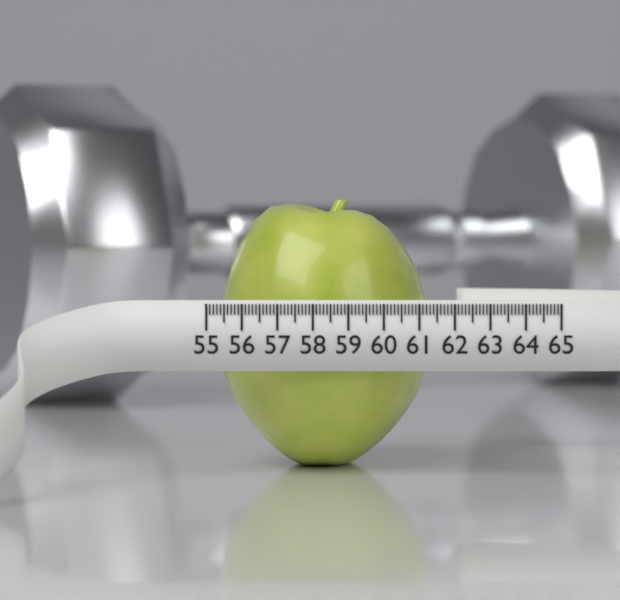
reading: 61.2 (no unit)
